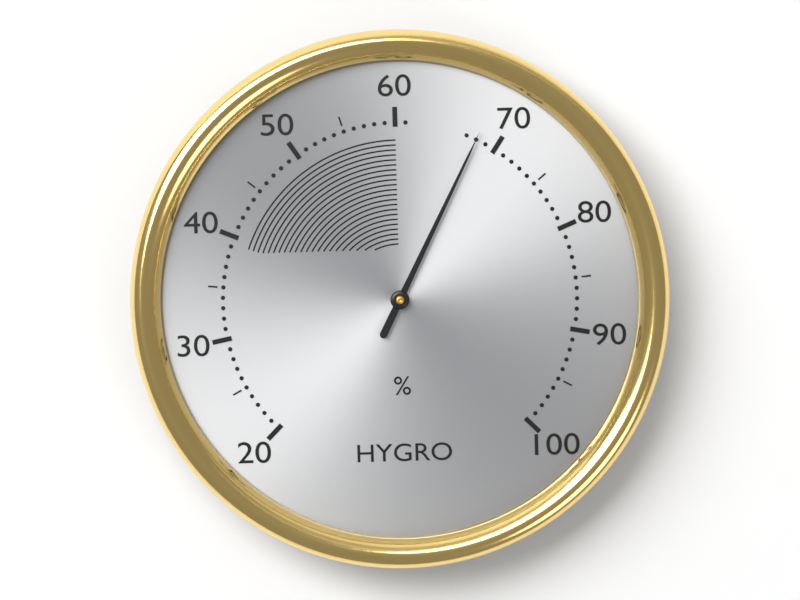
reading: 68 %
